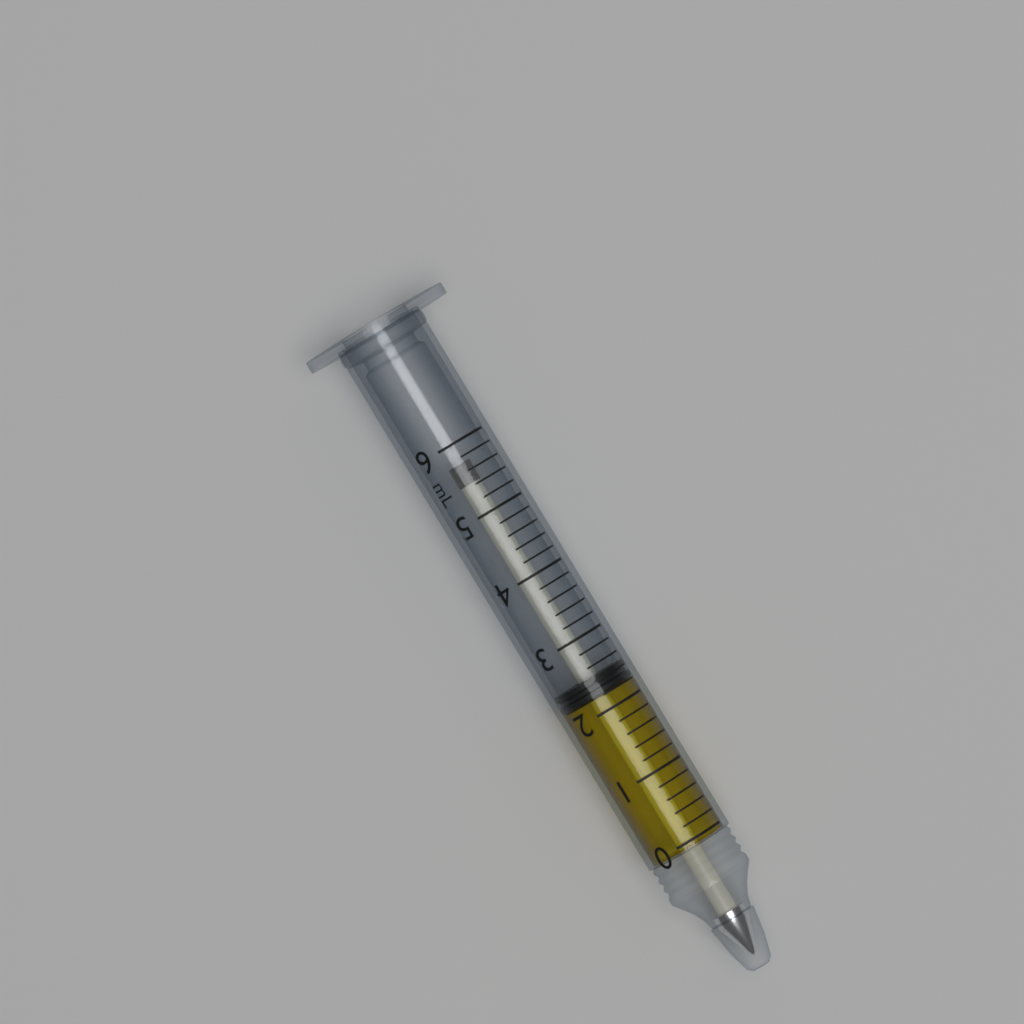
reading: 2.2 mL
